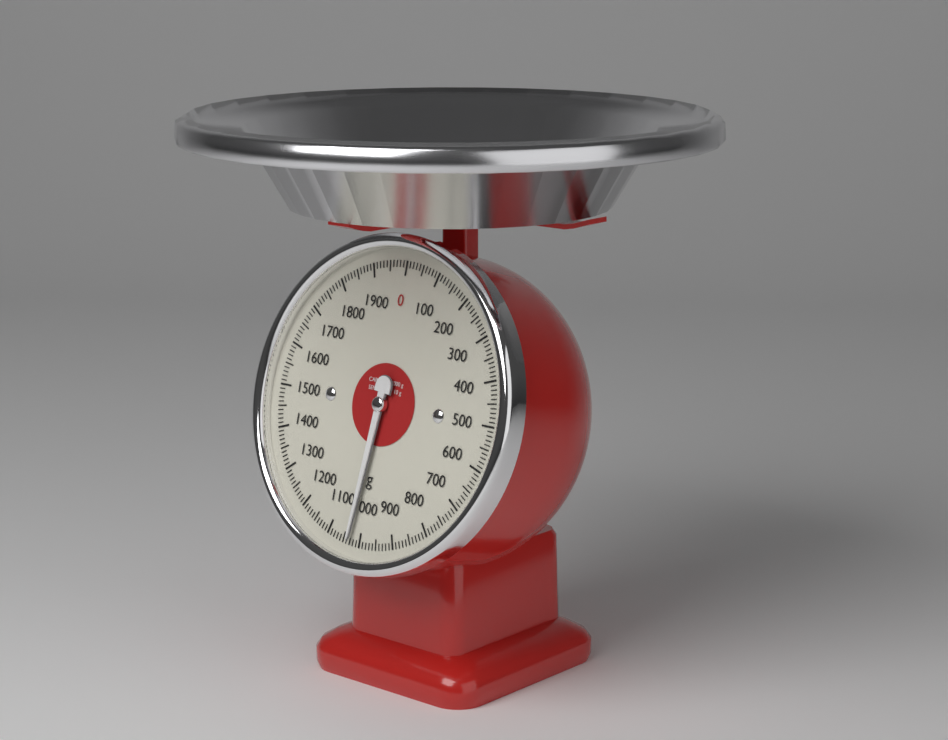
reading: 1030 g
